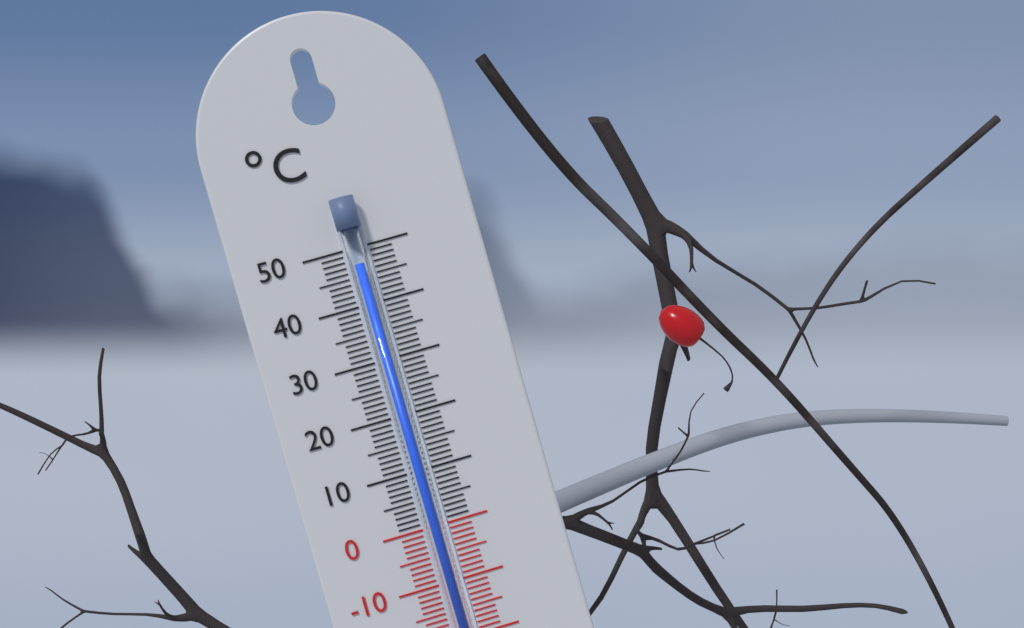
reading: 47 °C
